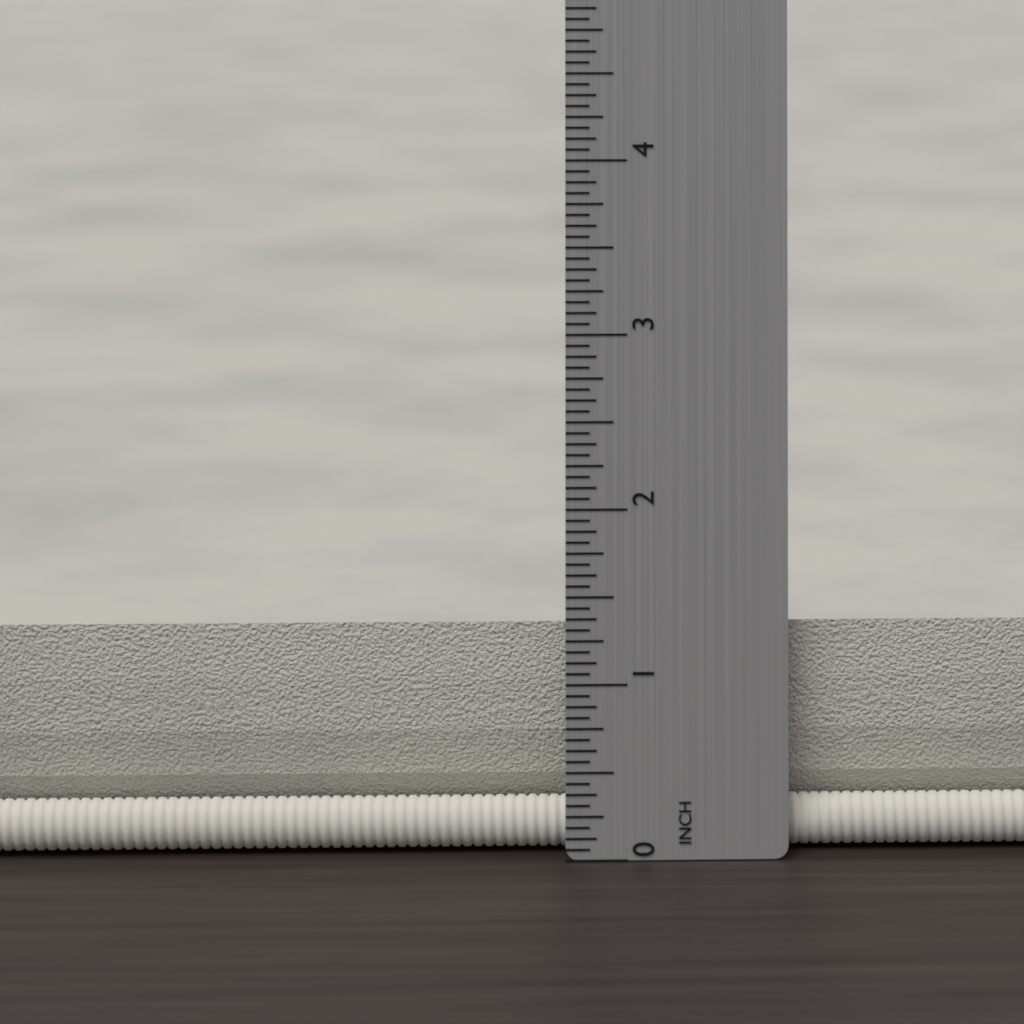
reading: 1.3125 in
